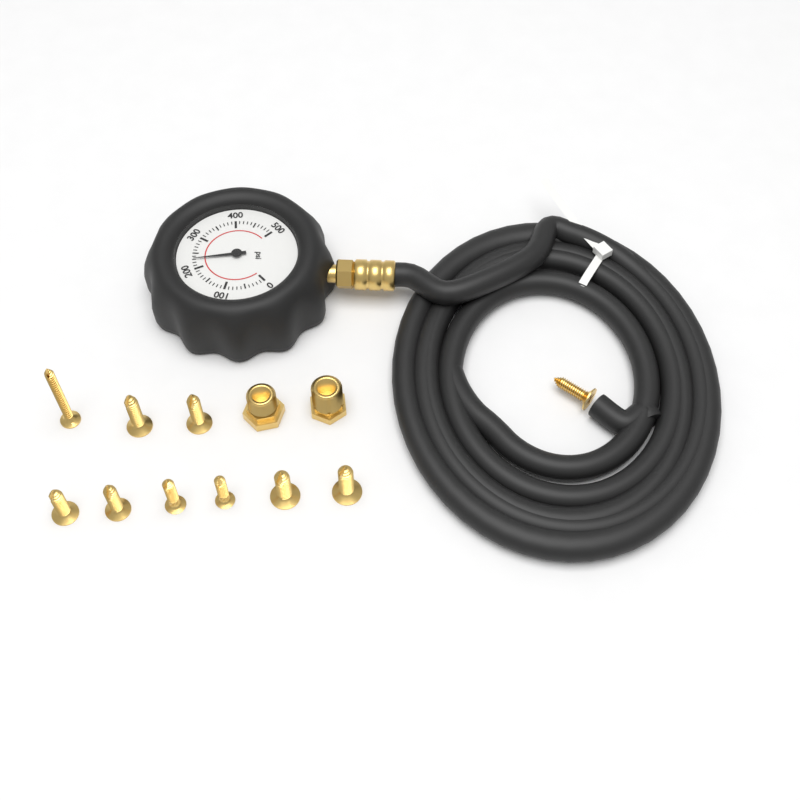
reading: 230 psi
